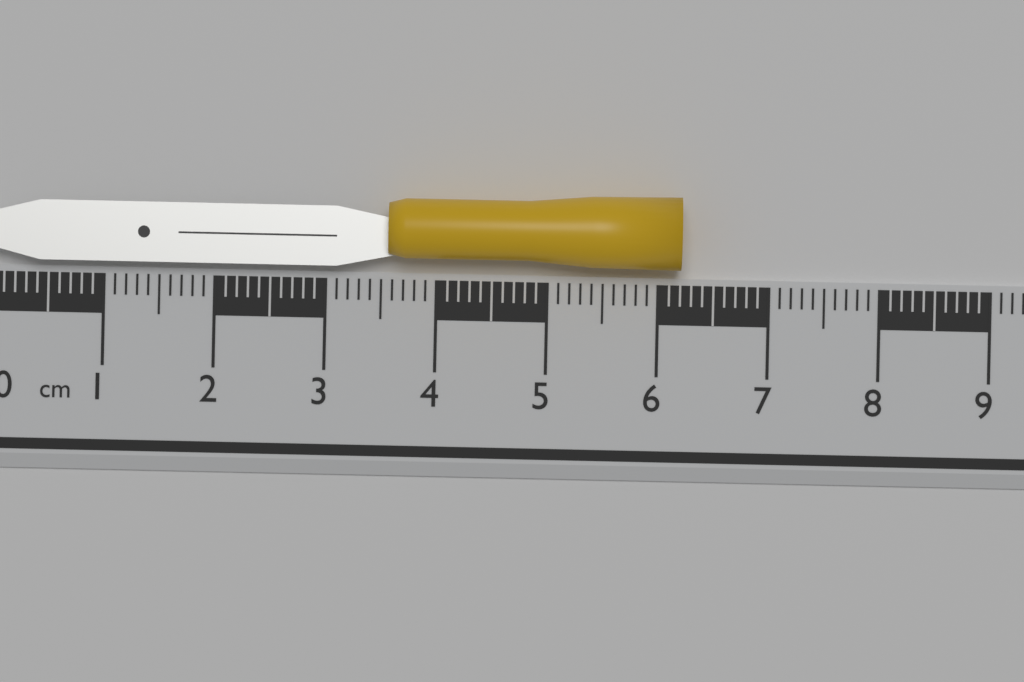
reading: 6.2 cm
